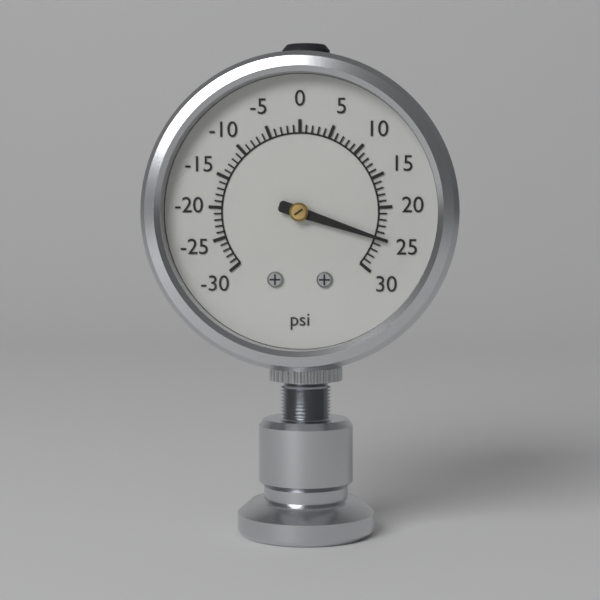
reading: 25 psi
